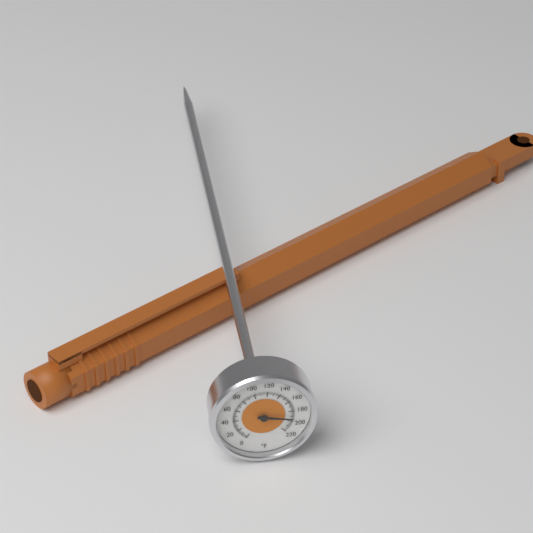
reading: 194 °F
